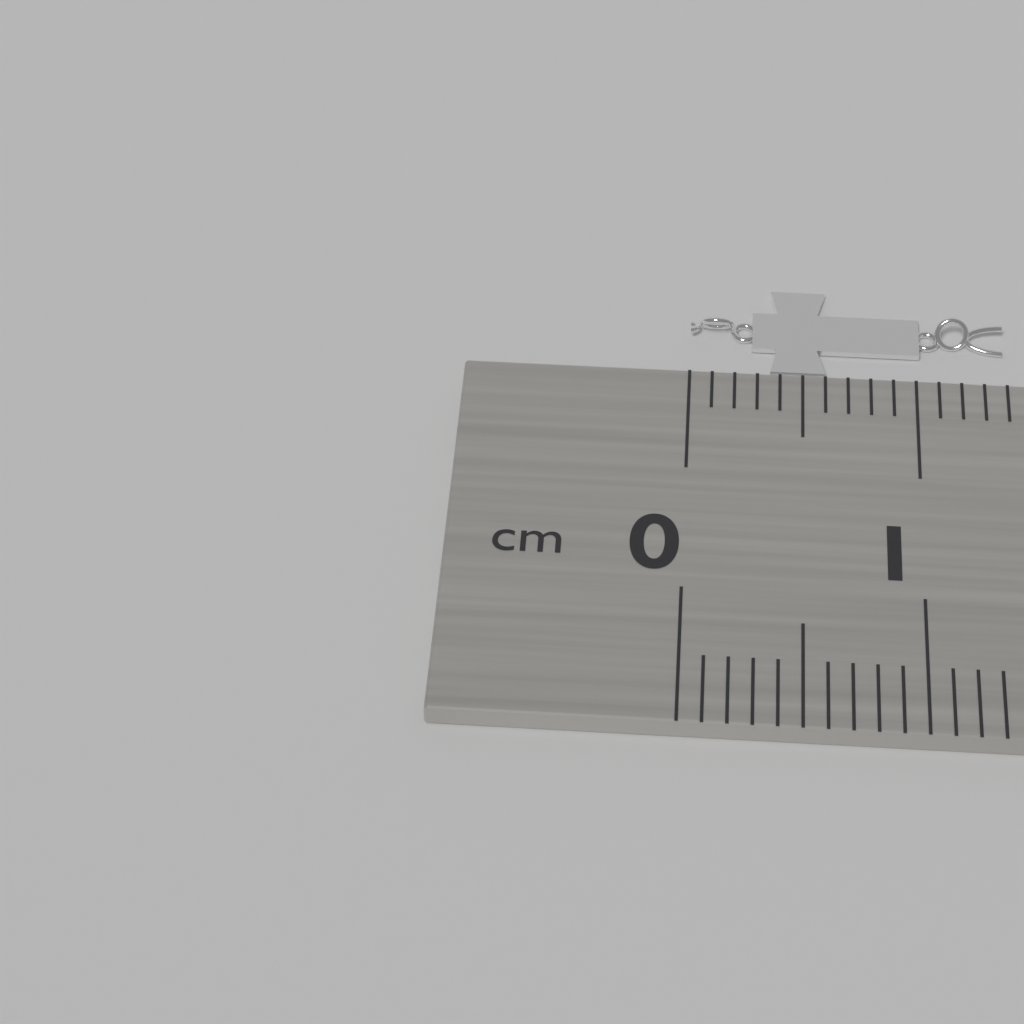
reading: 1.4 cm
